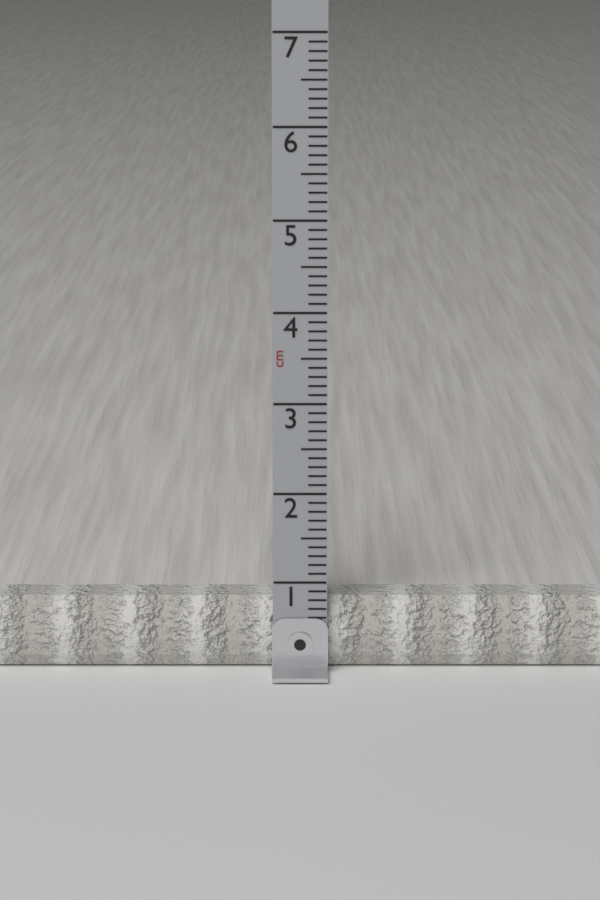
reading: 0.8 cm
